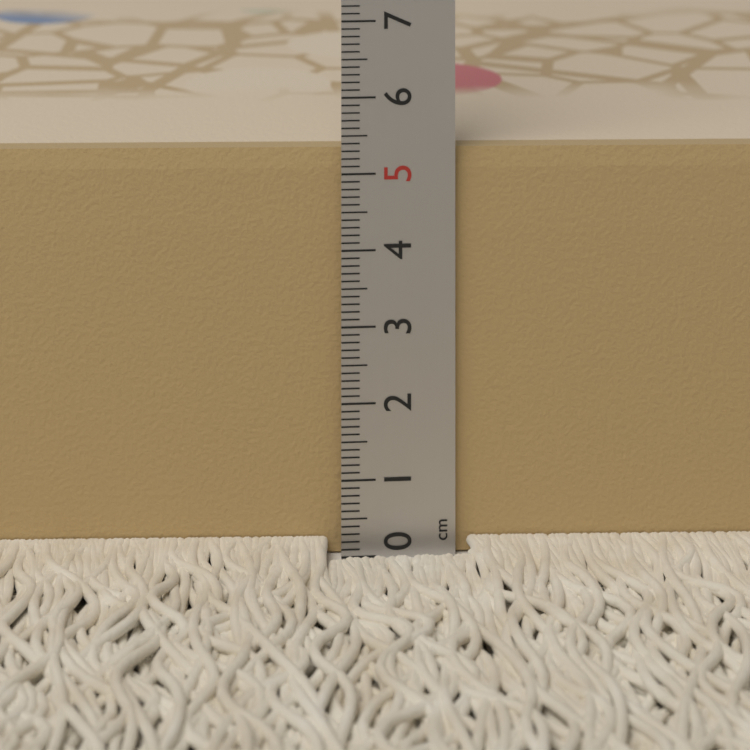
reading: 5.3 cm
